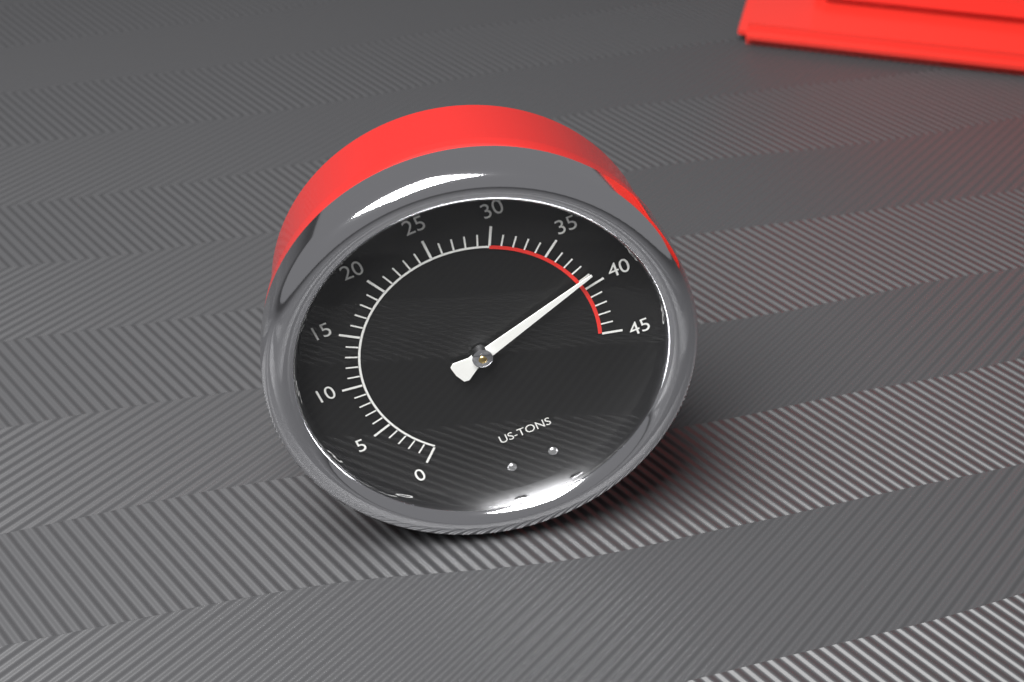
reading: 39 US tons
